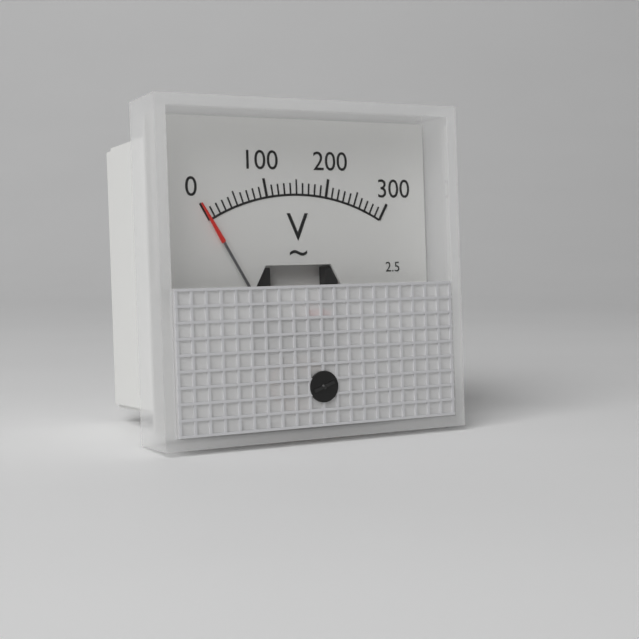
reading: 0 V
